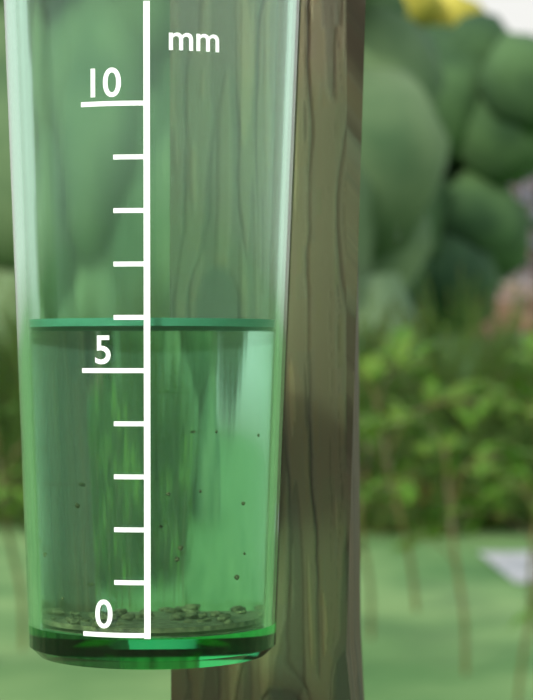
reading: 6 mm
